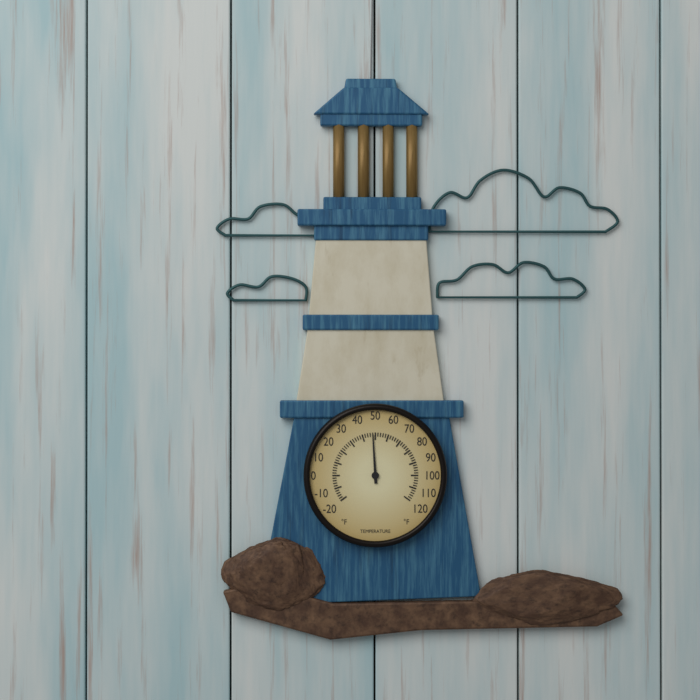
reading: 48 °F
